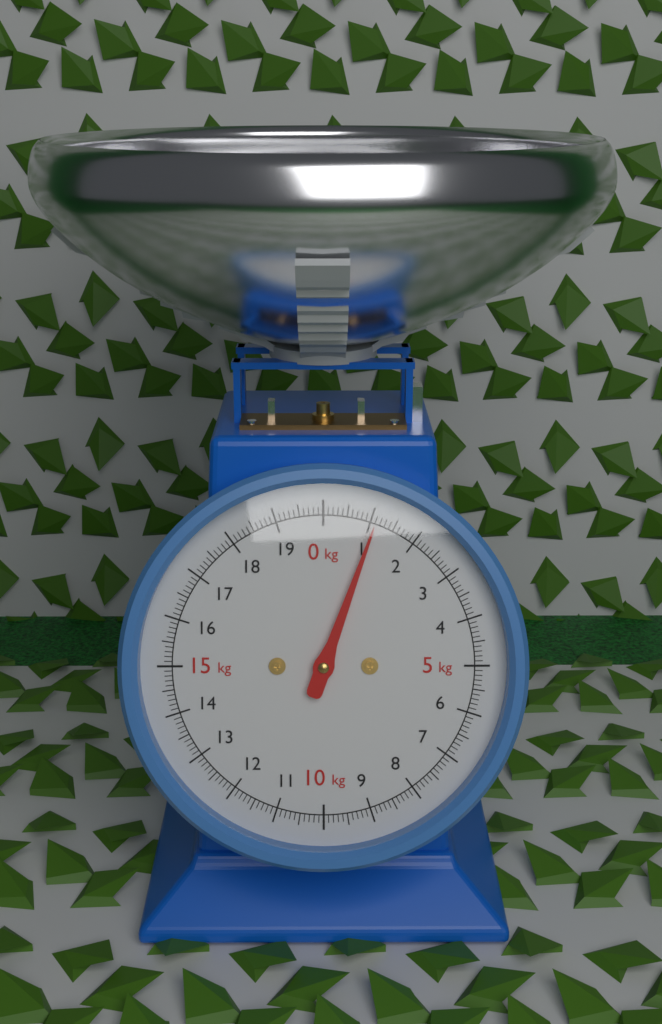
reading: 1.1 kg
